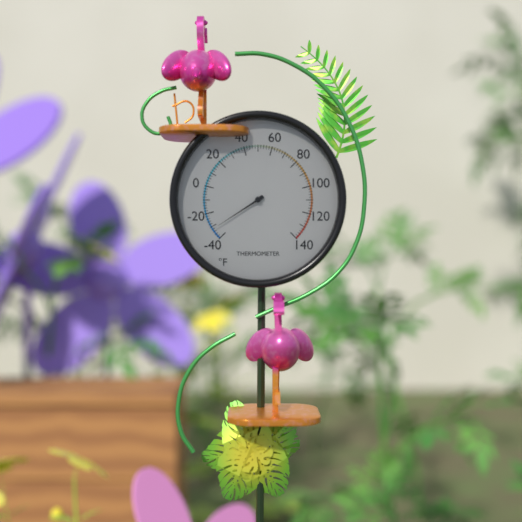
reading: -32 °F
